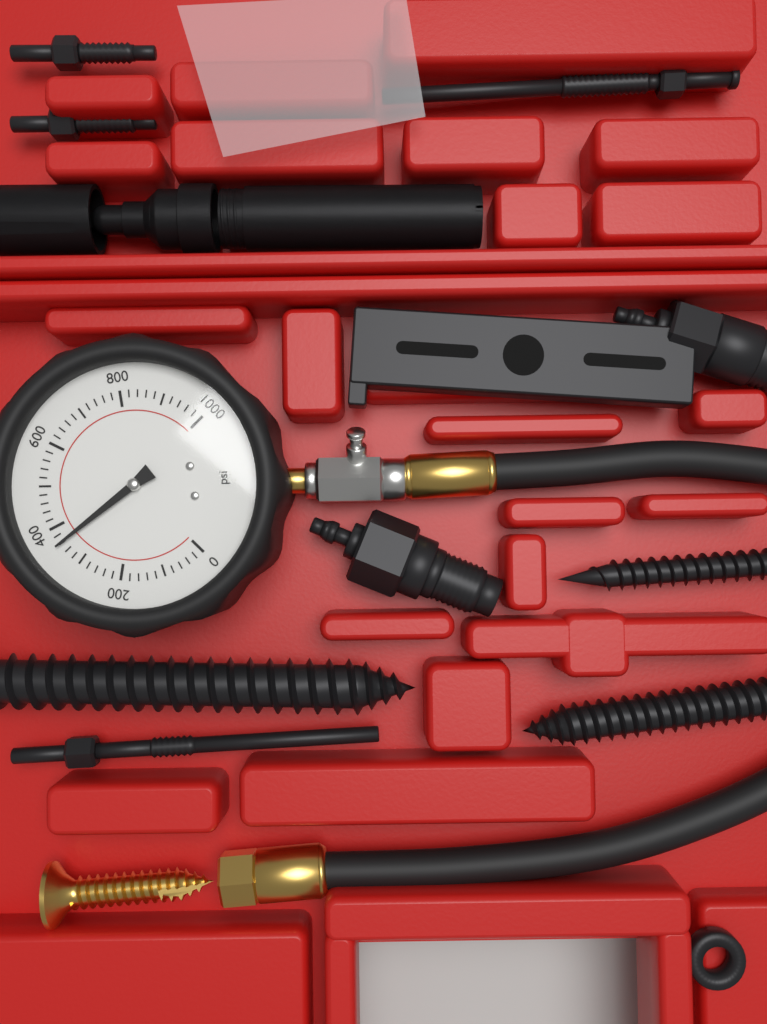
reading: 360 psi
